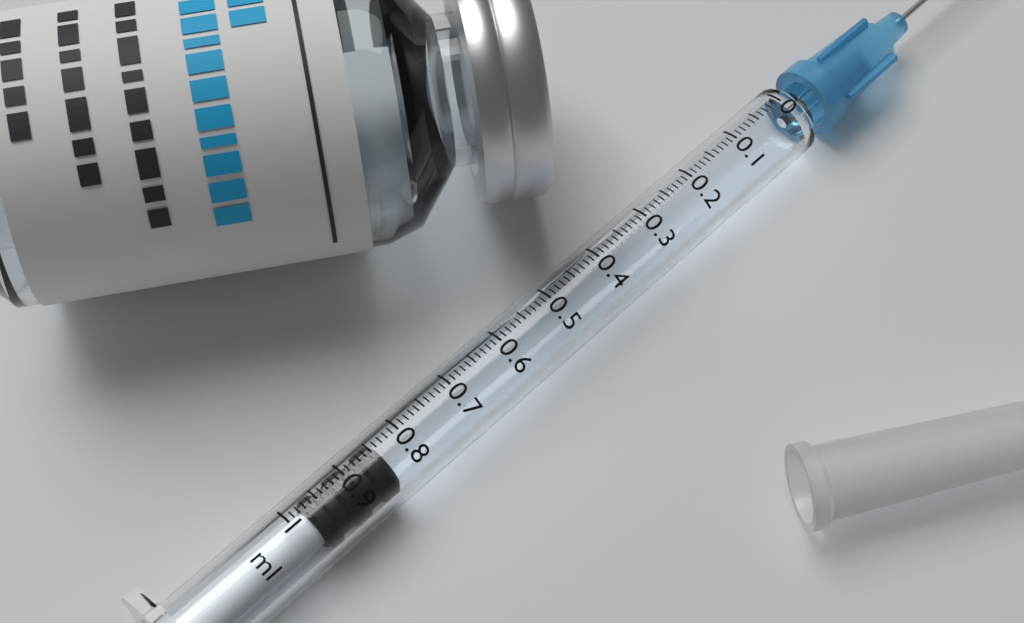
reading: 0.84 ml
